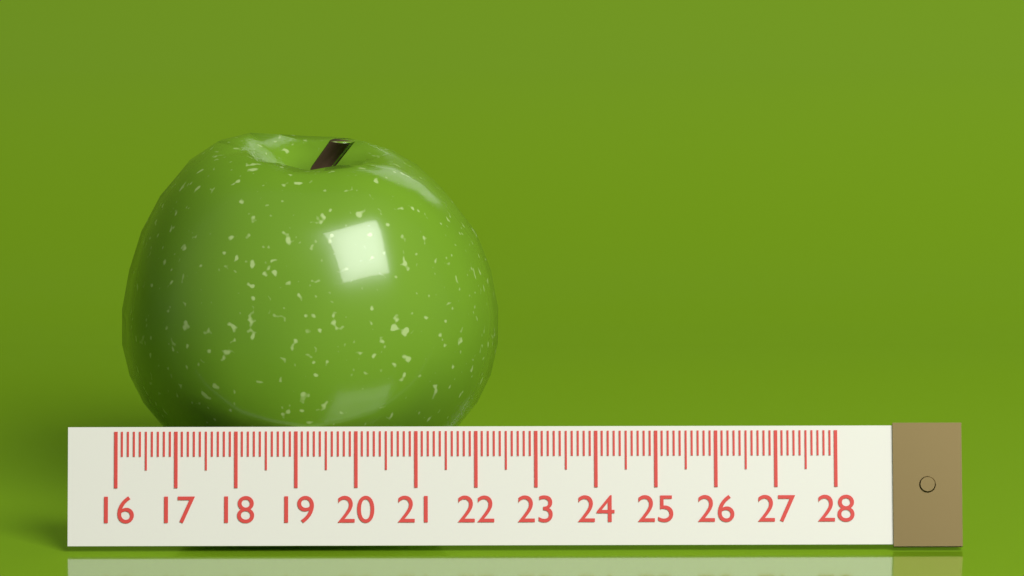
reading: 22.4 (no unit)
